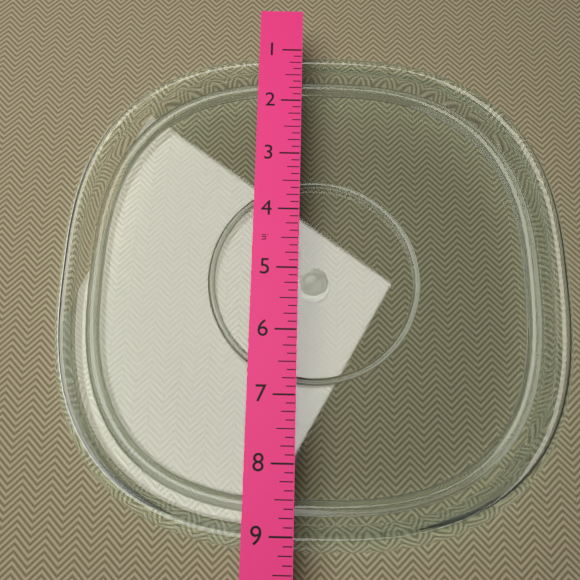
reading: 9.250 in
